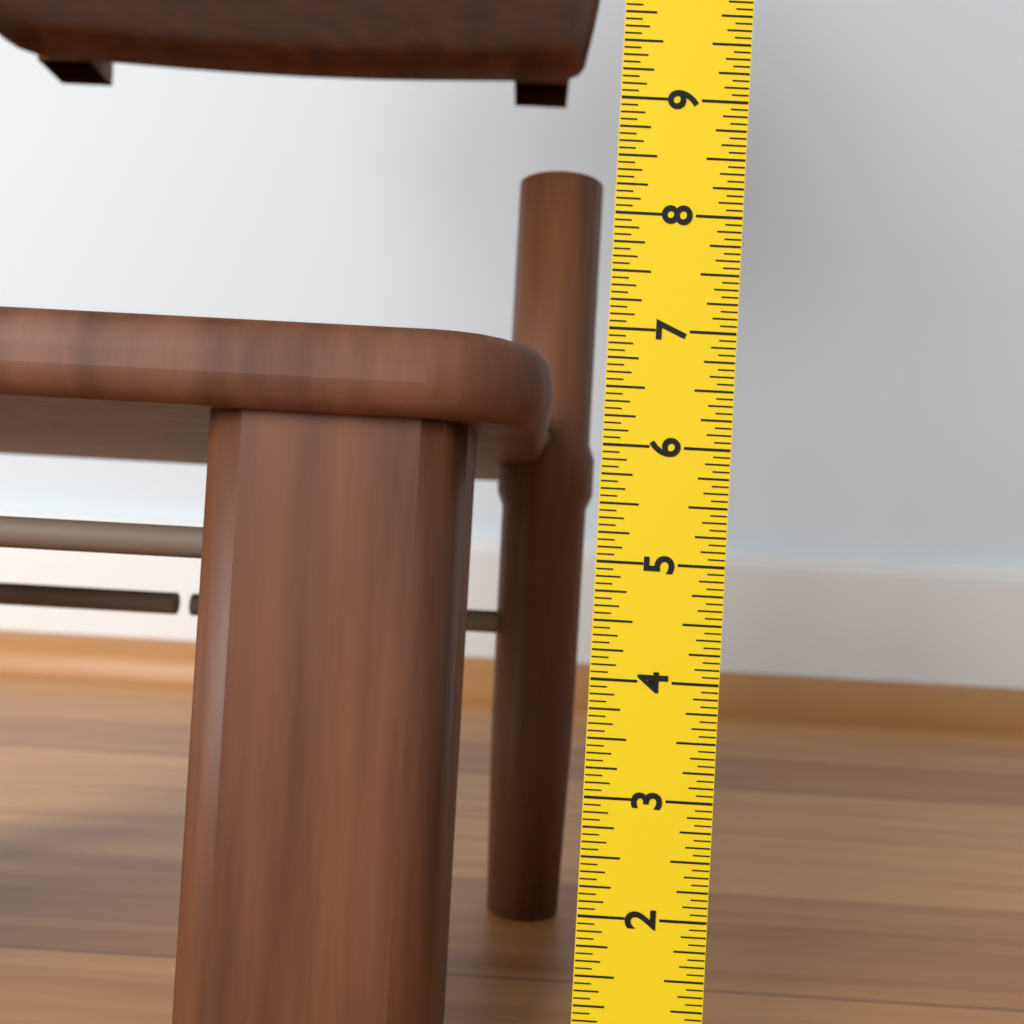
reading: 6.9375 in
